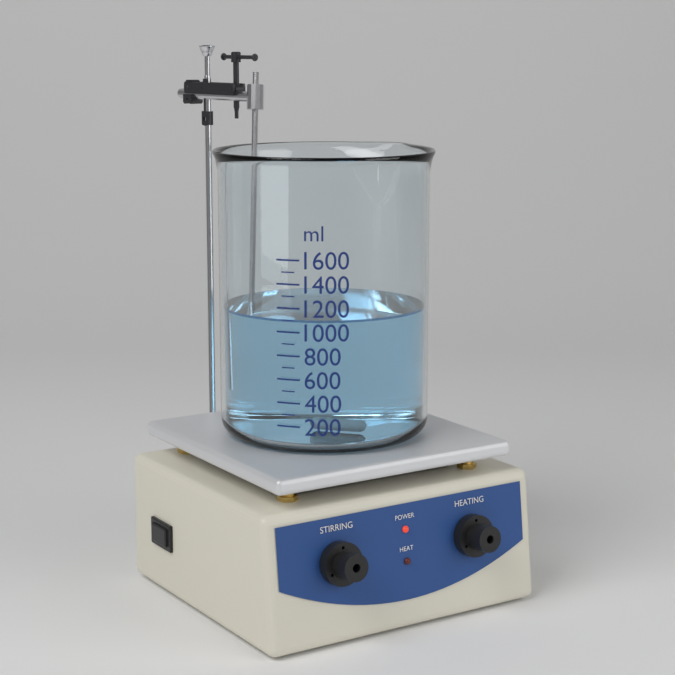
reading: 1100 ml
